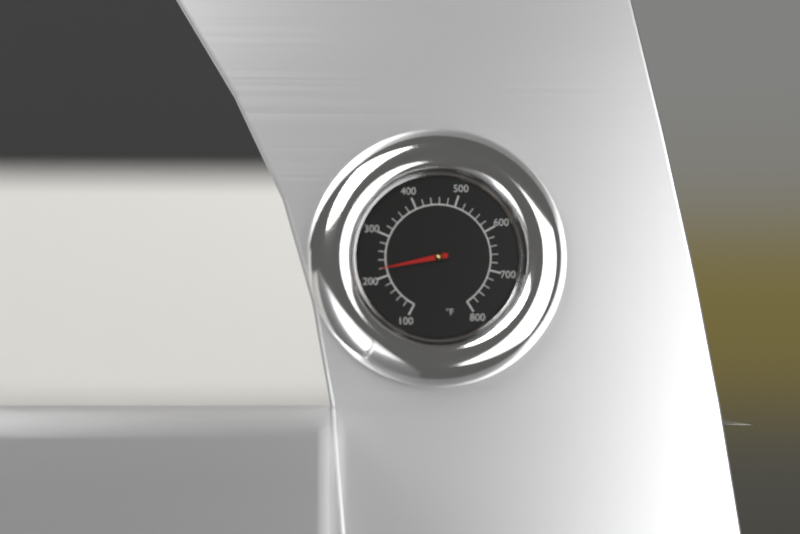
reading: 220 °F
